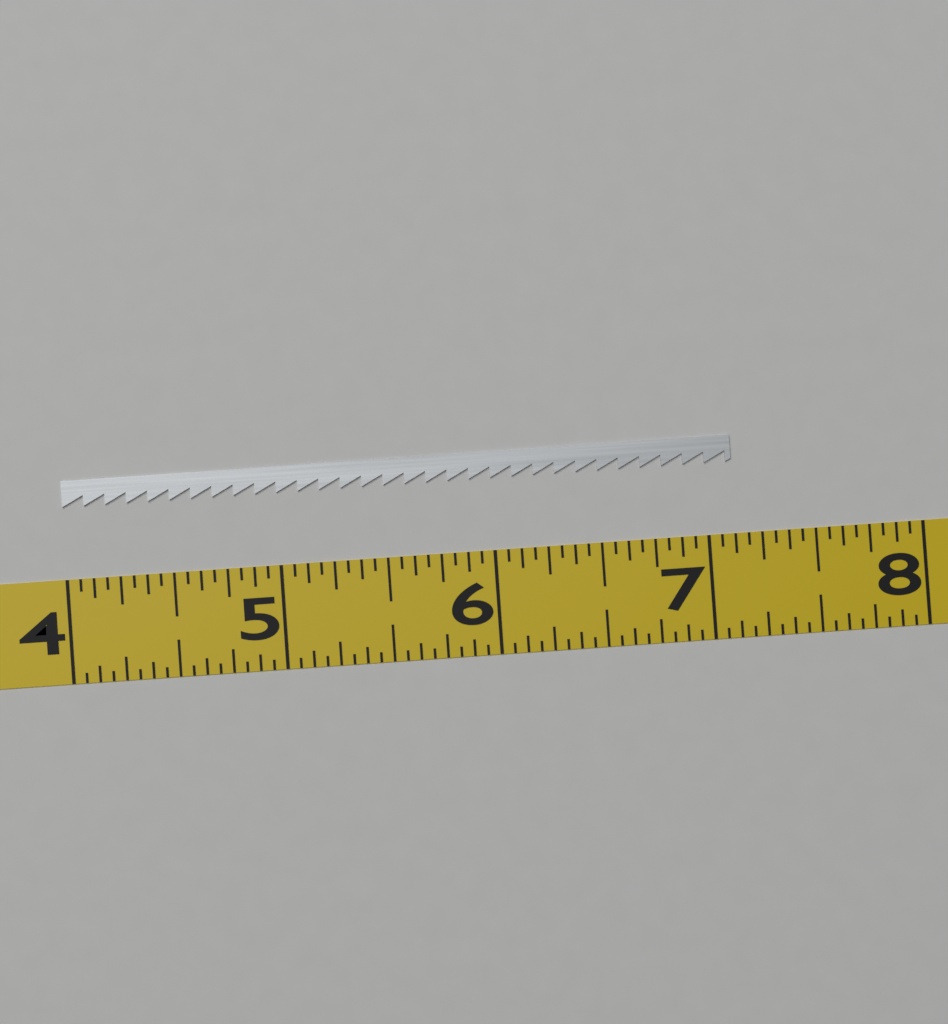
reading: 7.1250 (no unit)
